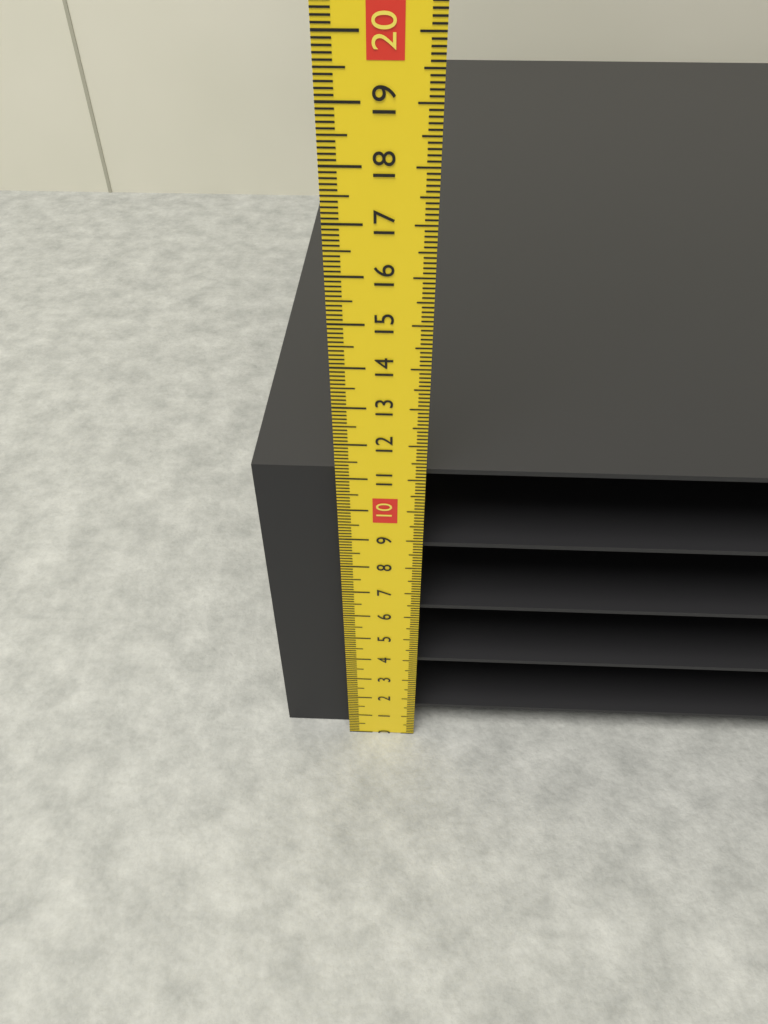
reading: 11.0 cm
